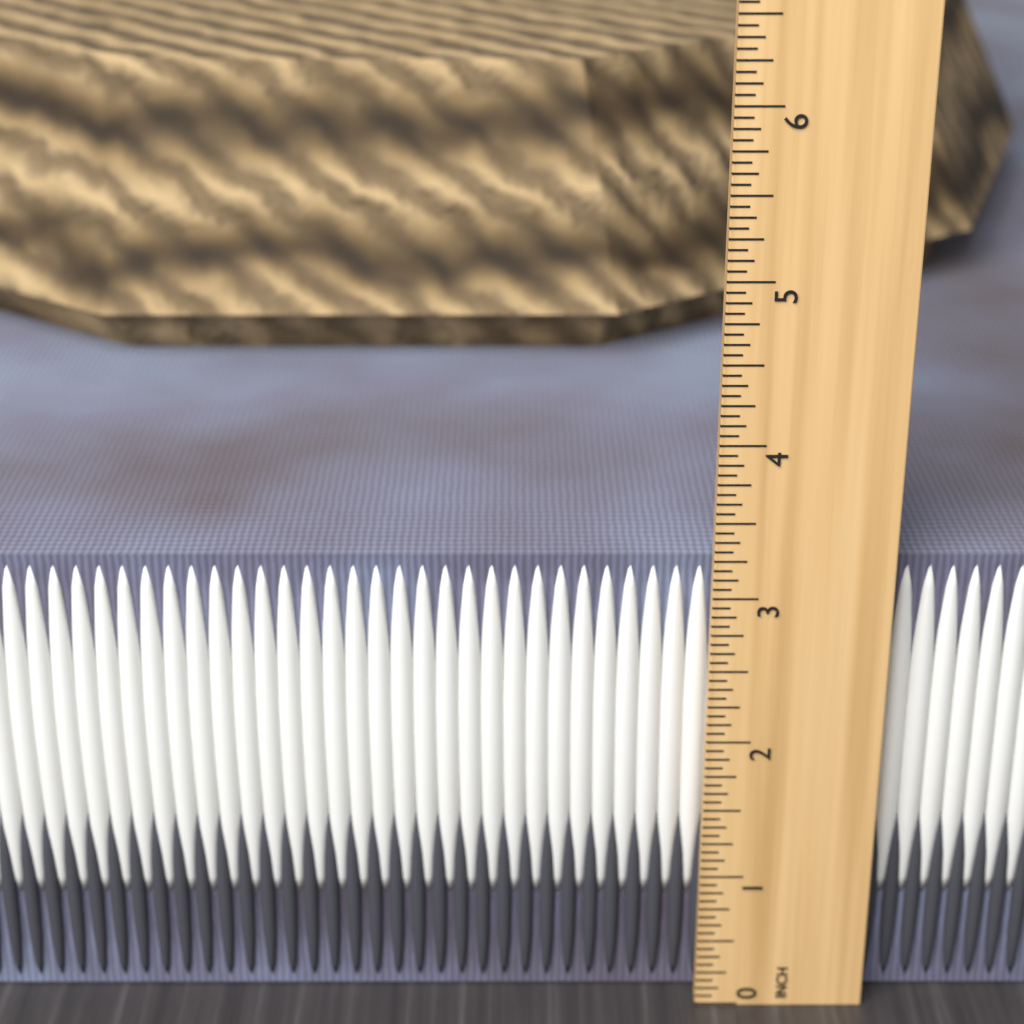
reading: 3.1875 in
